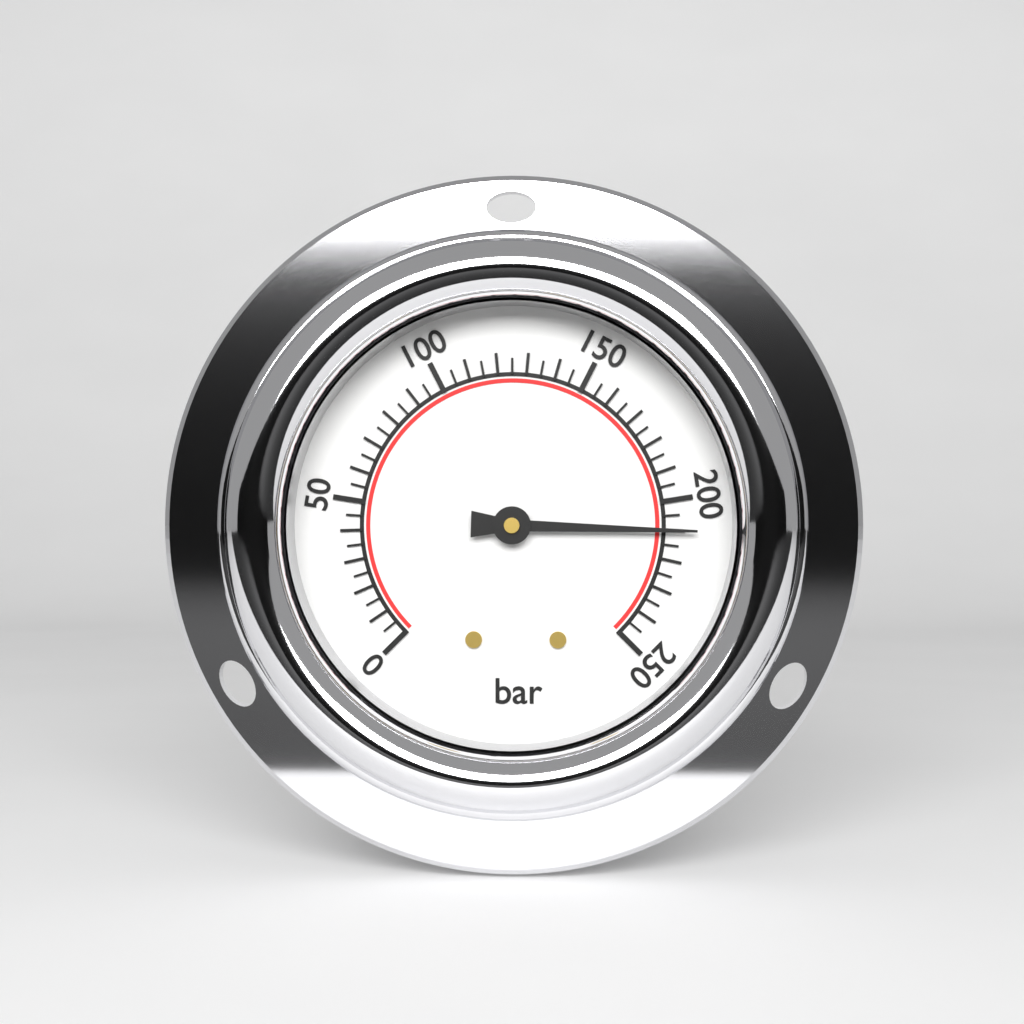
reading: 210 bar
